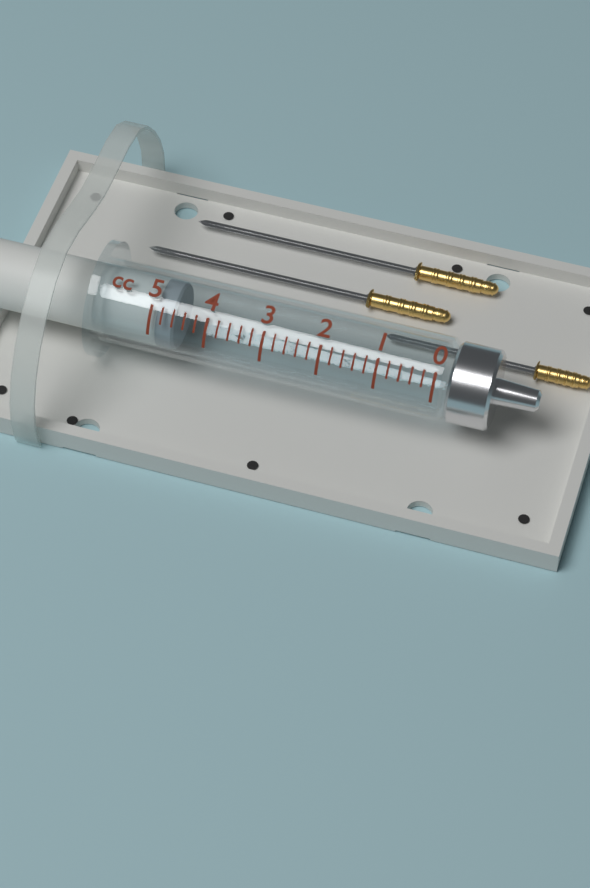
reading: 4.6 cc
